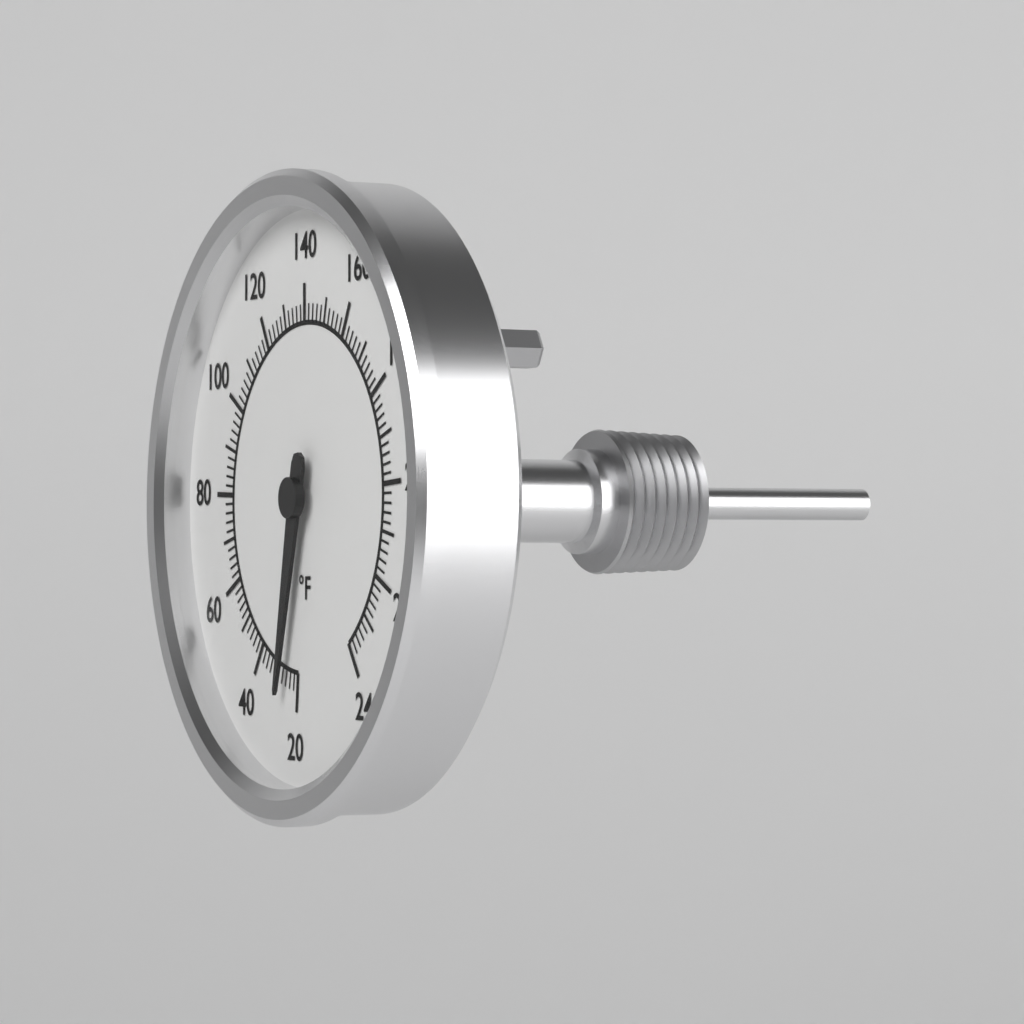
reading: 26 °F
